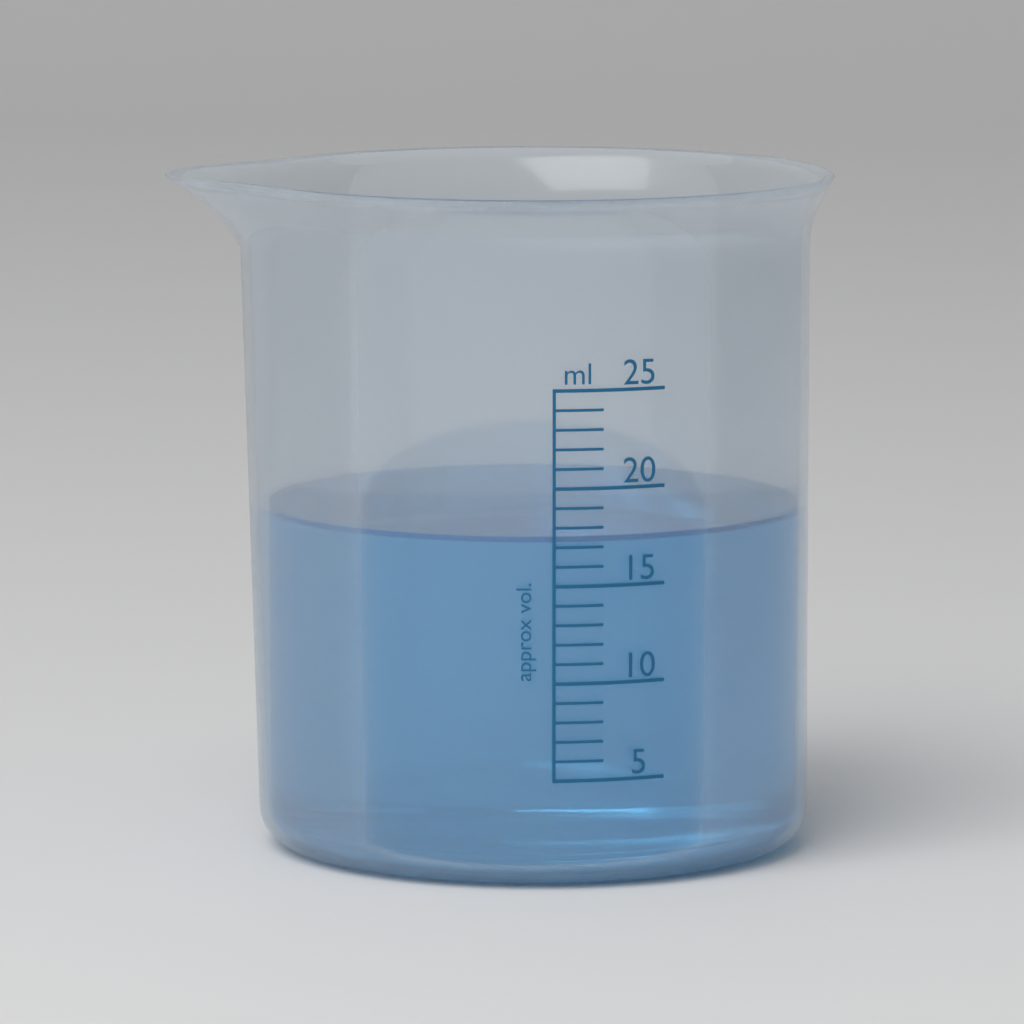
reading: 17.5 ml
